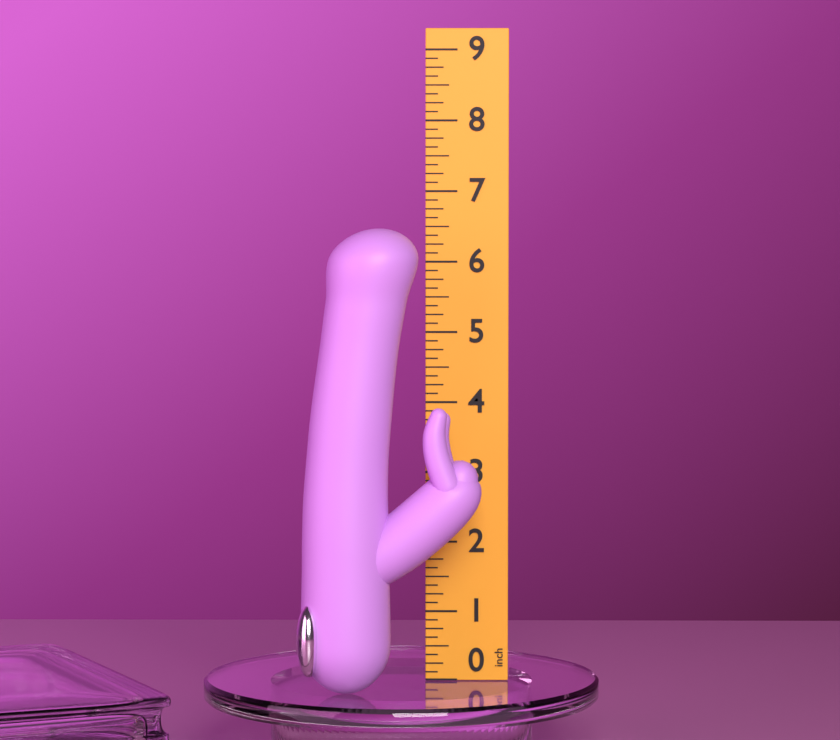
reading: 6.500 inch
